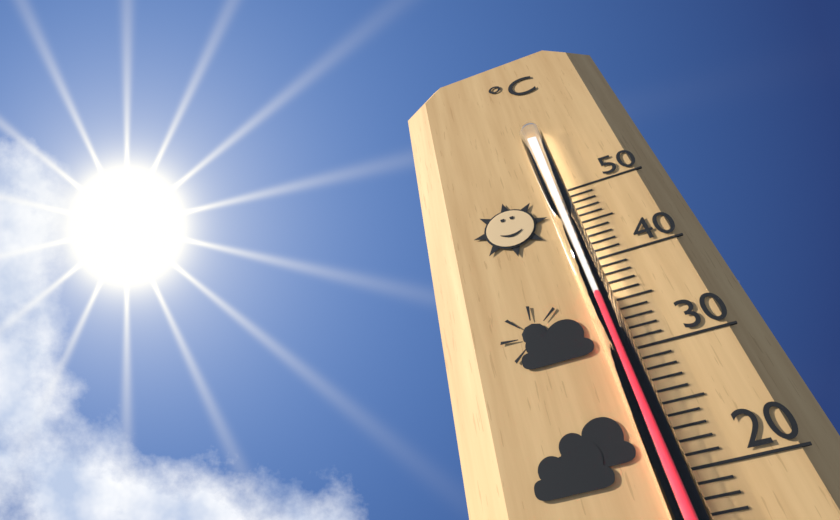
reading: 36 °C
